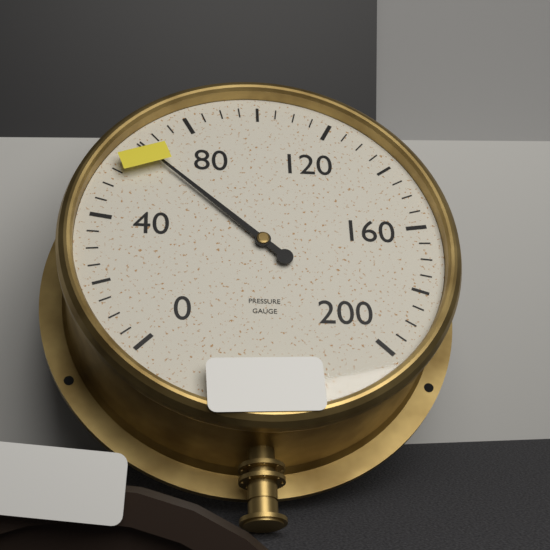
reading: 65 (no unit)
